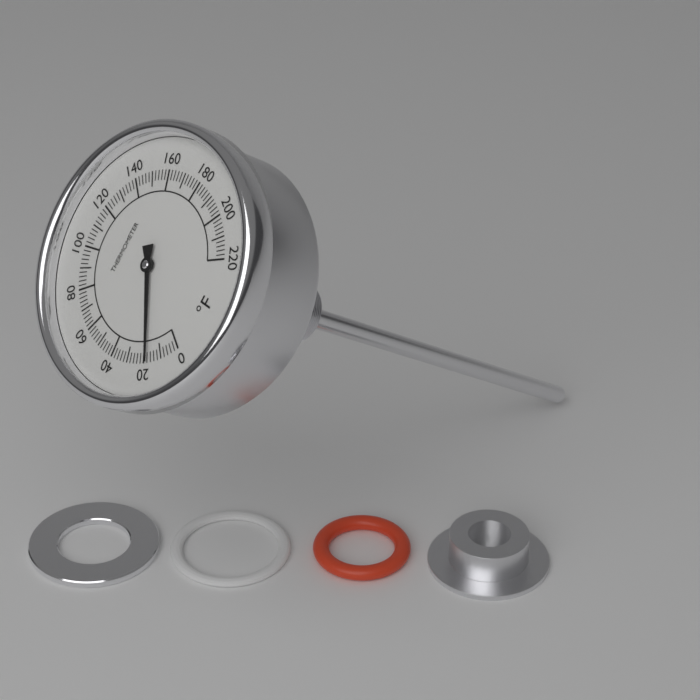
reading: 18 °F
